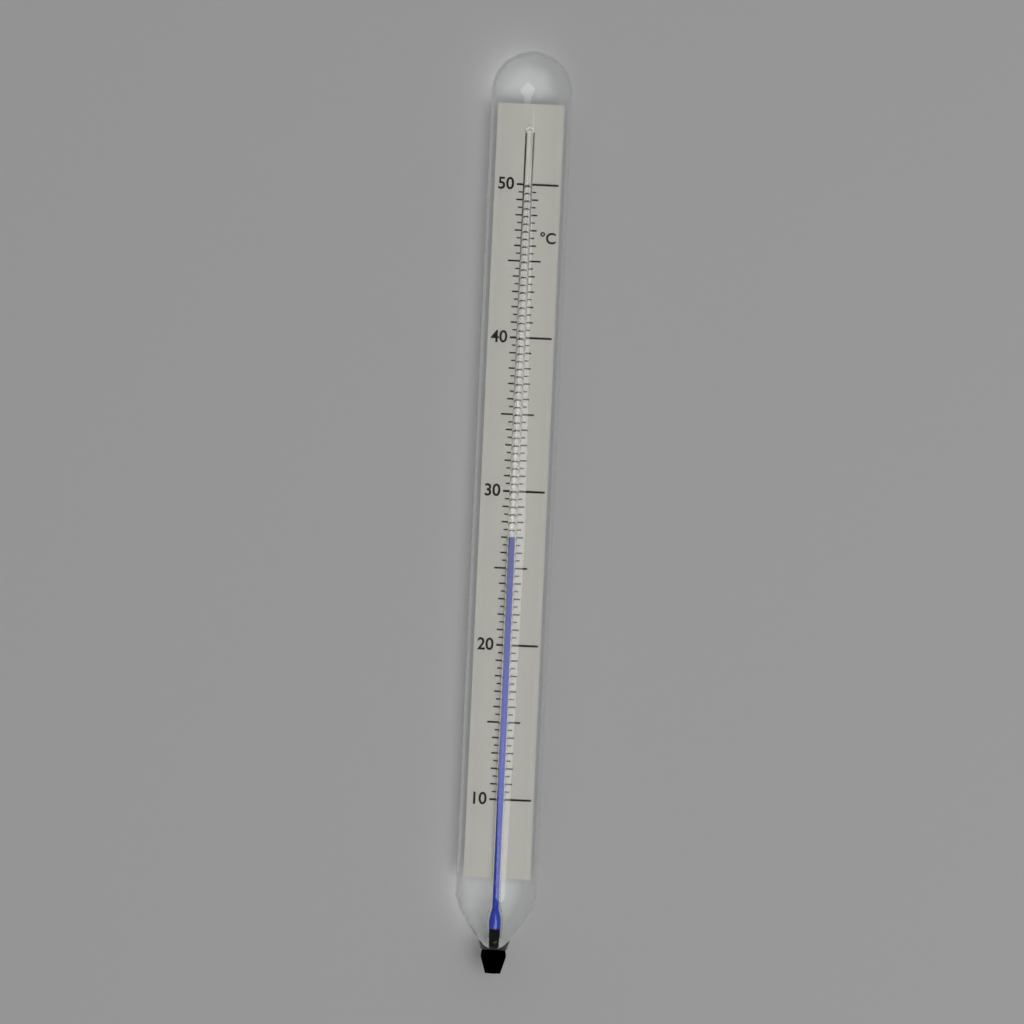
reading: 27.0 °C
